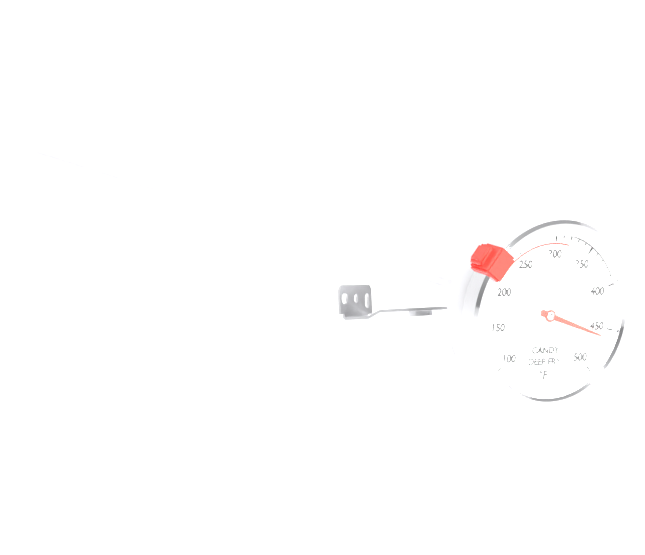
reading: 460 °F
